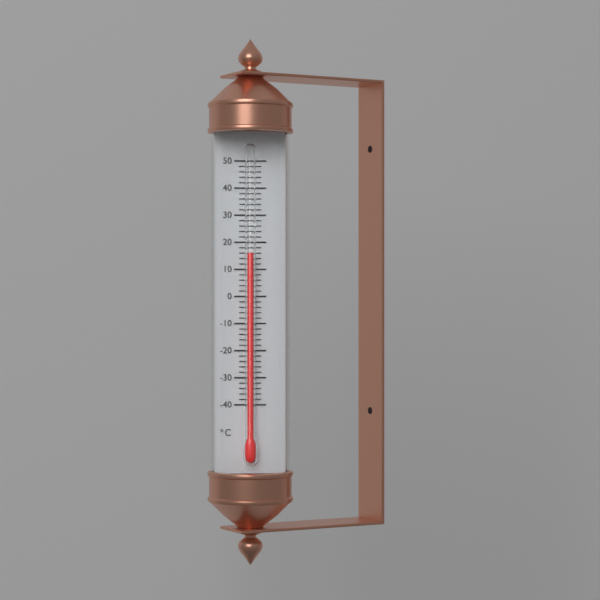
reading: 16 °C
